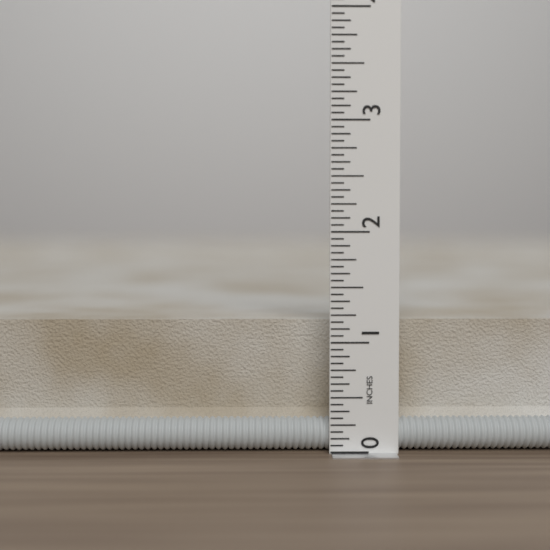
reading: 1.3125 in
